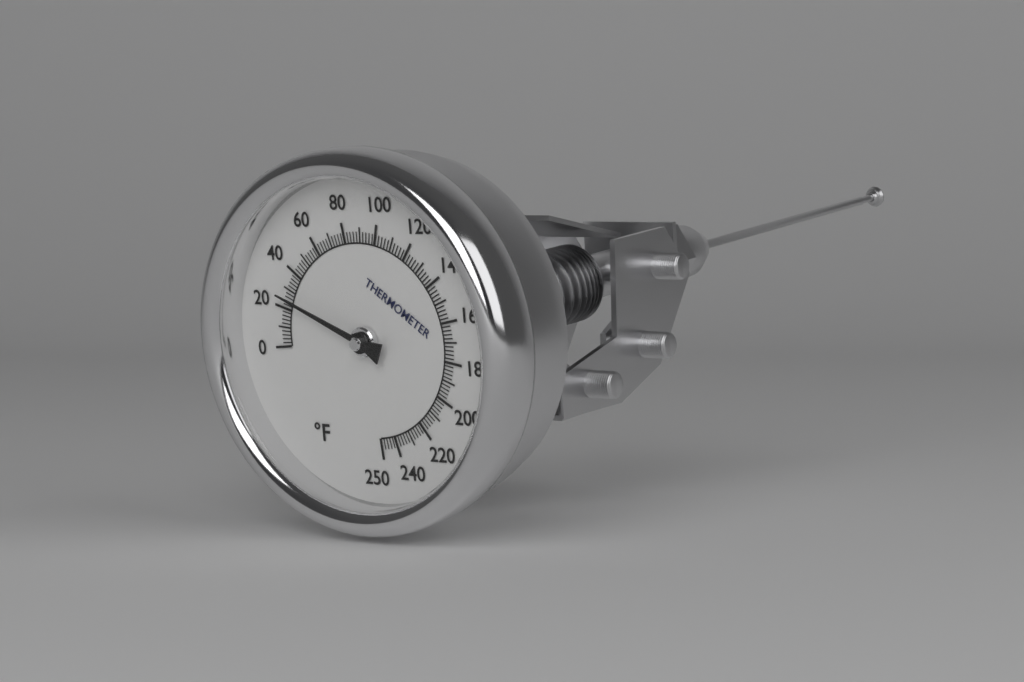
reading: 26 °F
